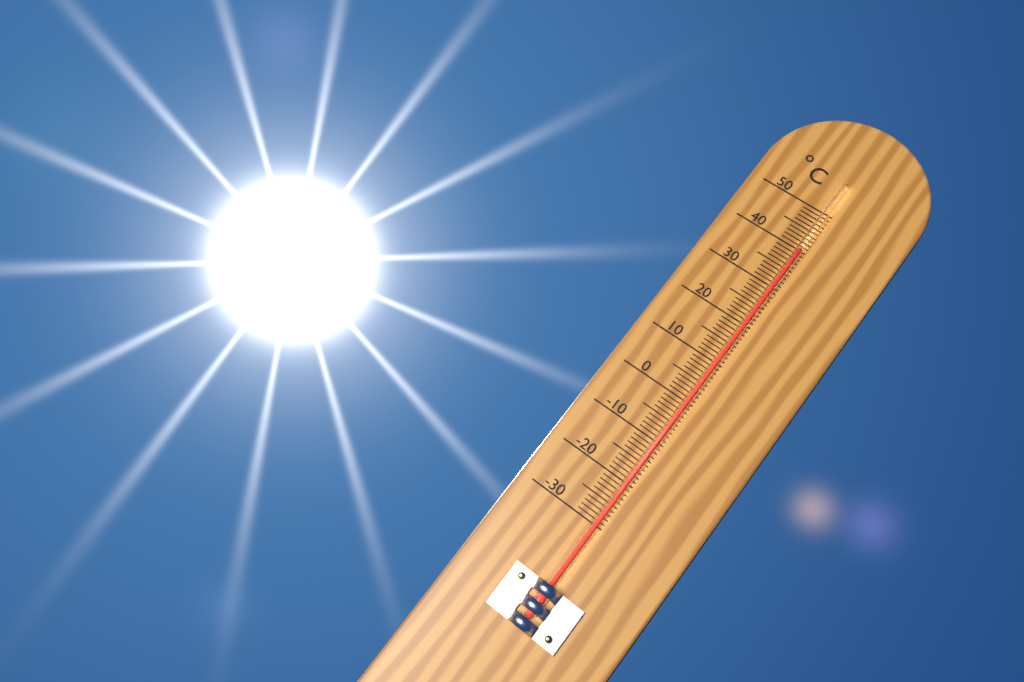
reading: 40 °C
